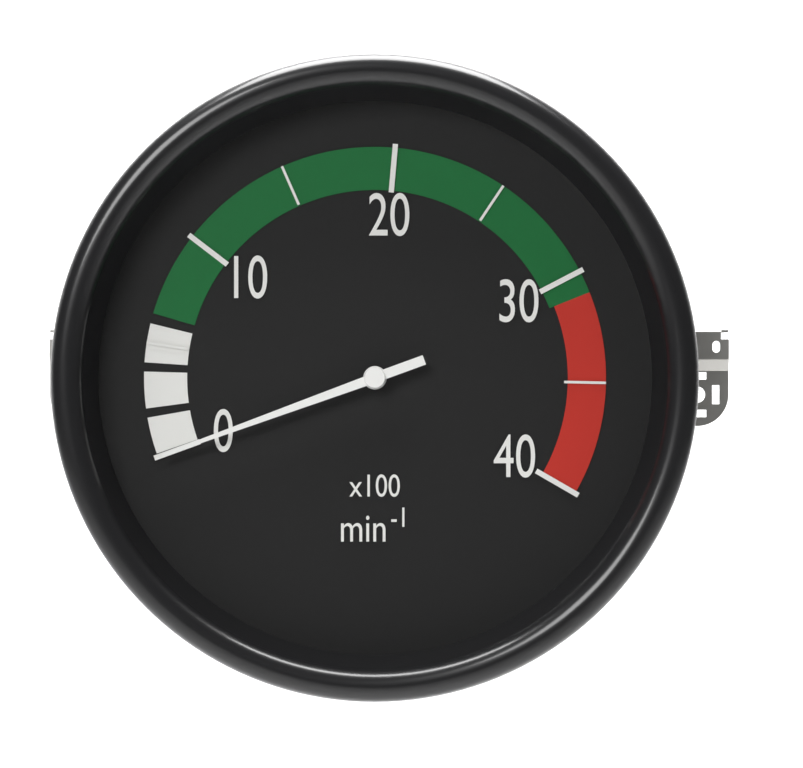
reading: 0 min⁻¹
